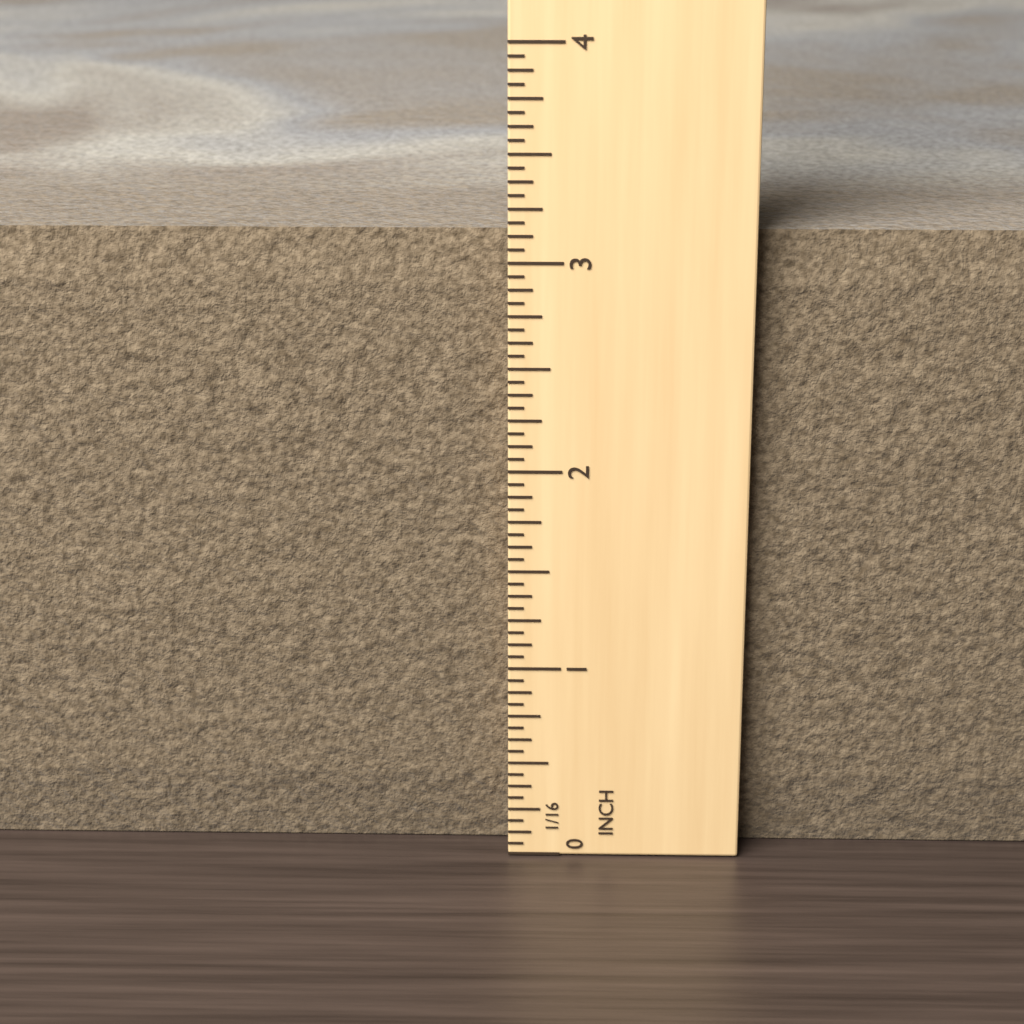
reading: 3.1250 in
